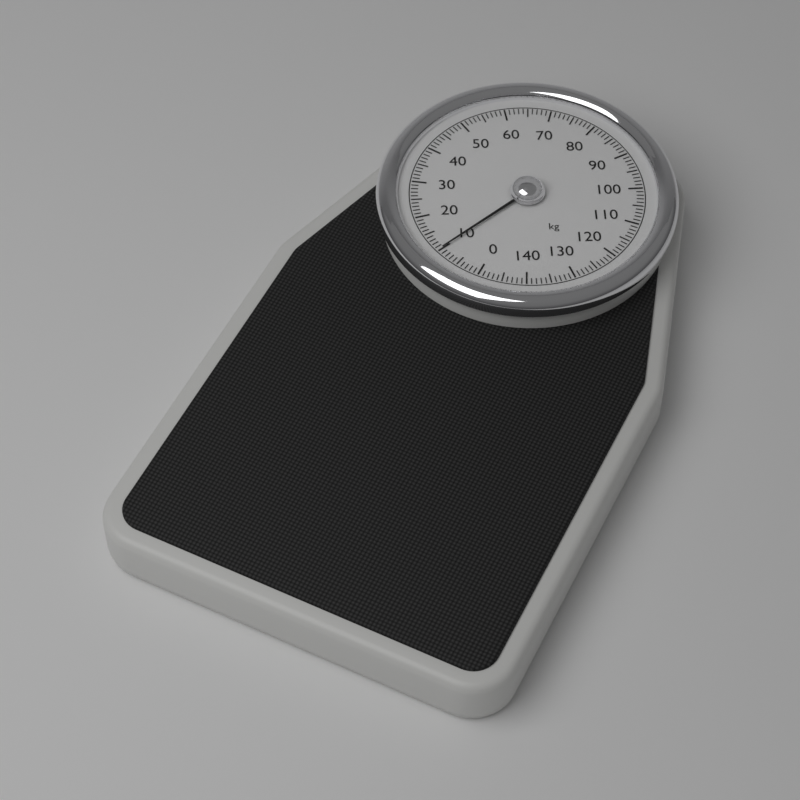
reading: 10 kg
